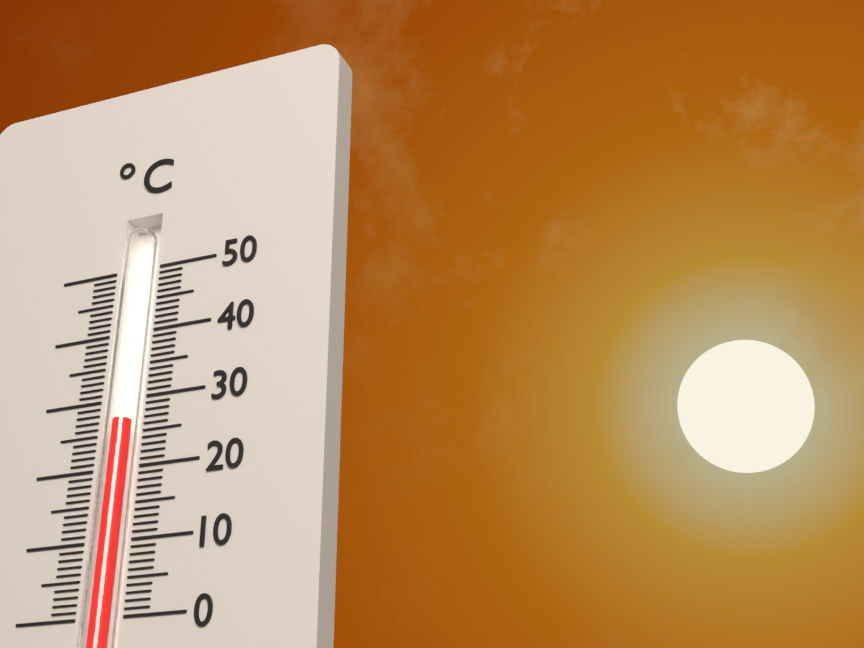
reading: 27 °C
